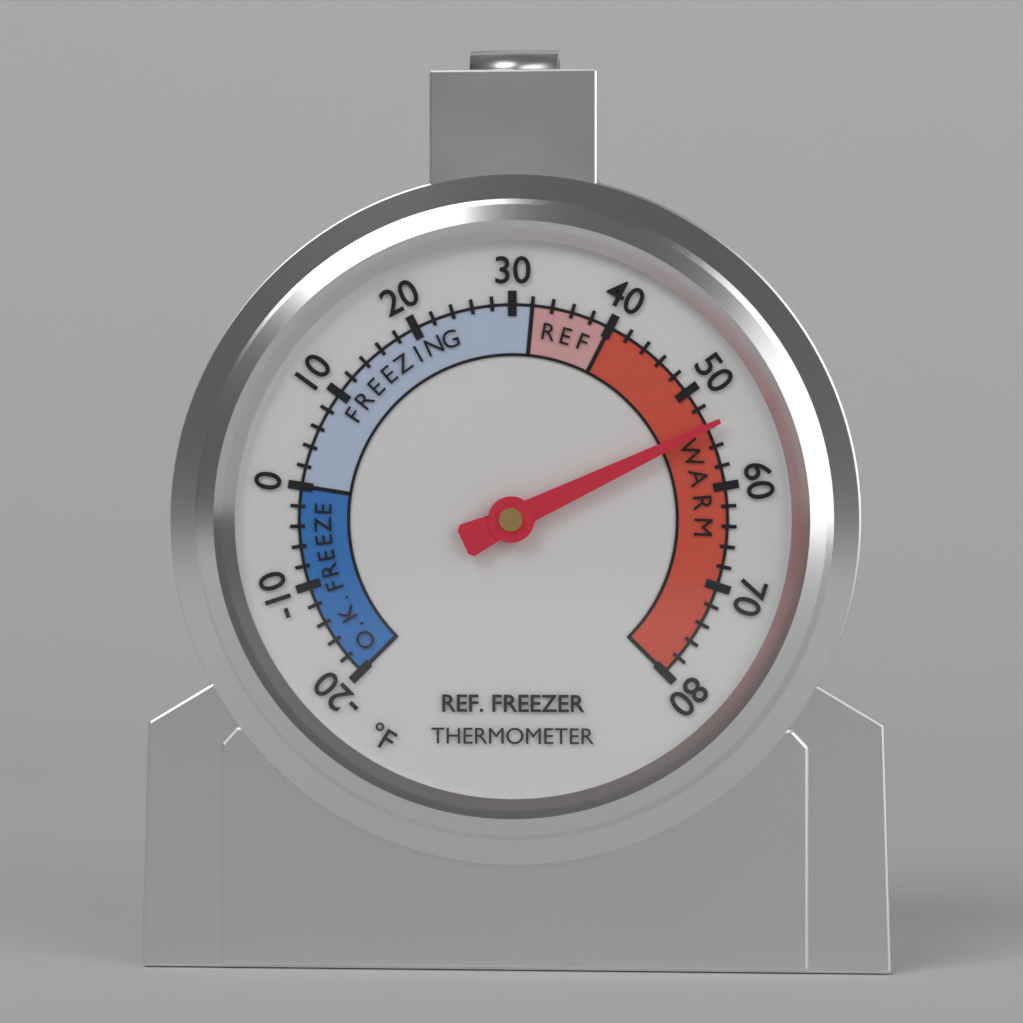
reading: 54 °F
